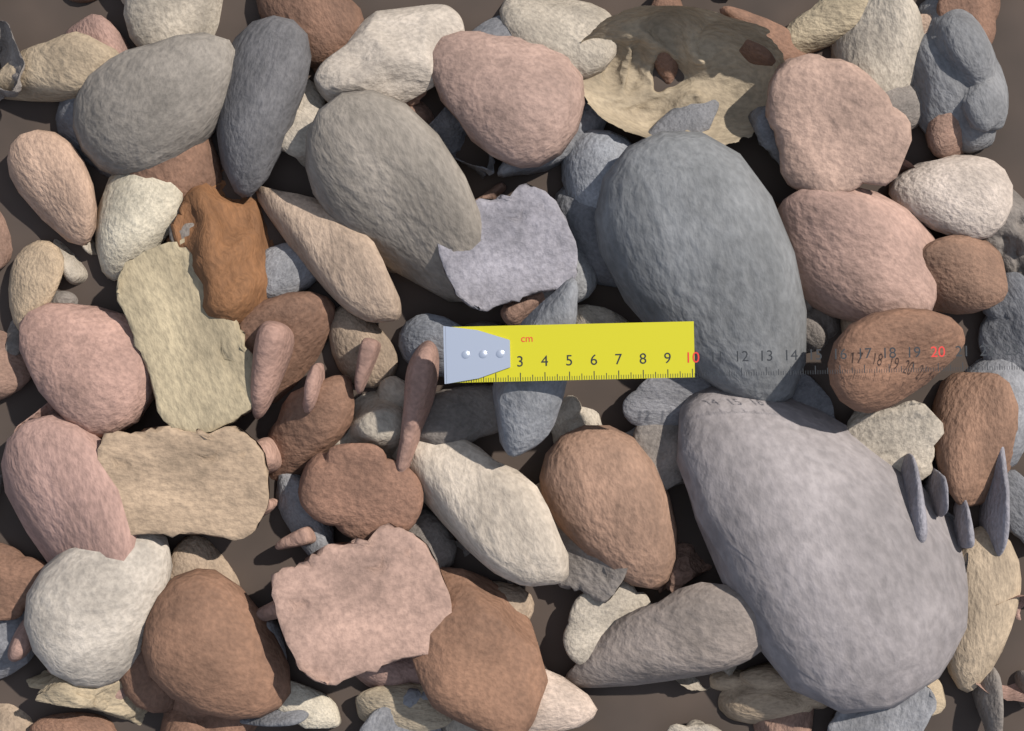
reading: 10.1 cm
